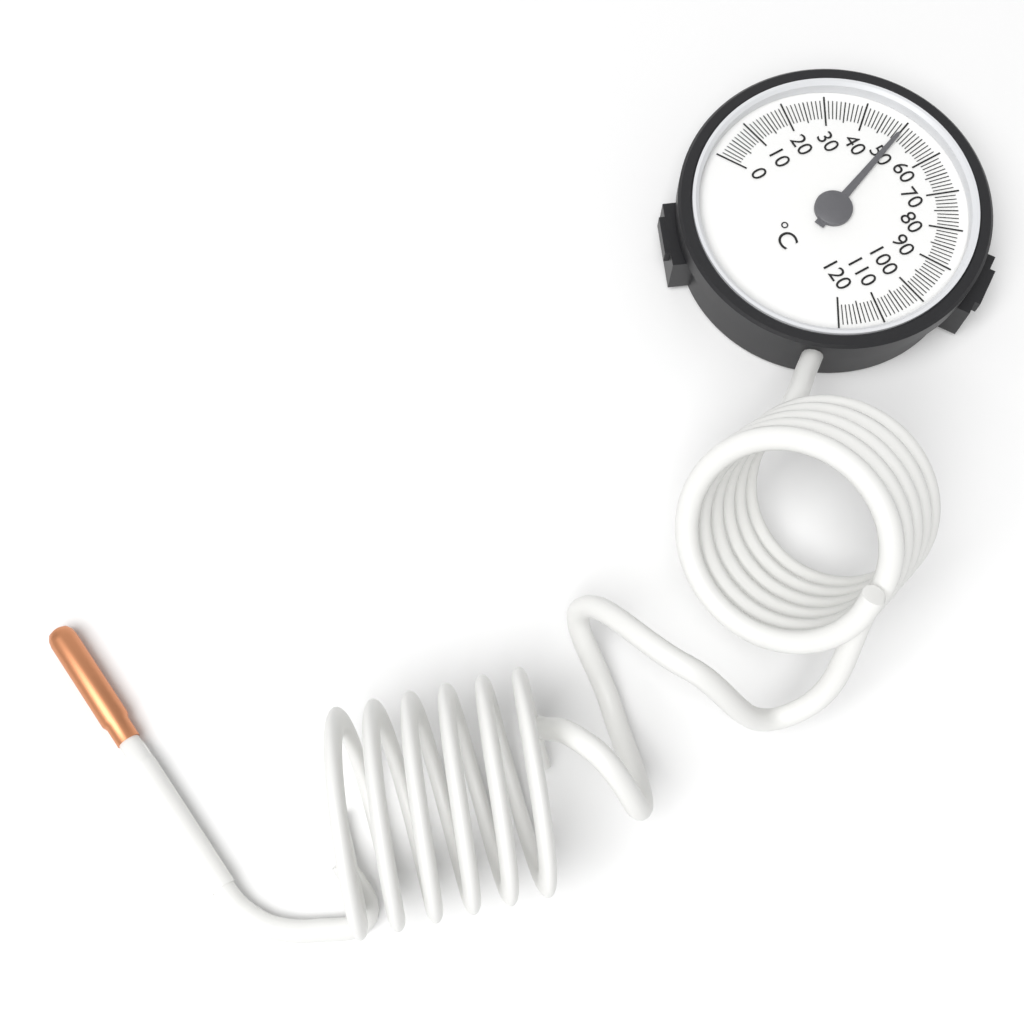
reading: 50 °C
